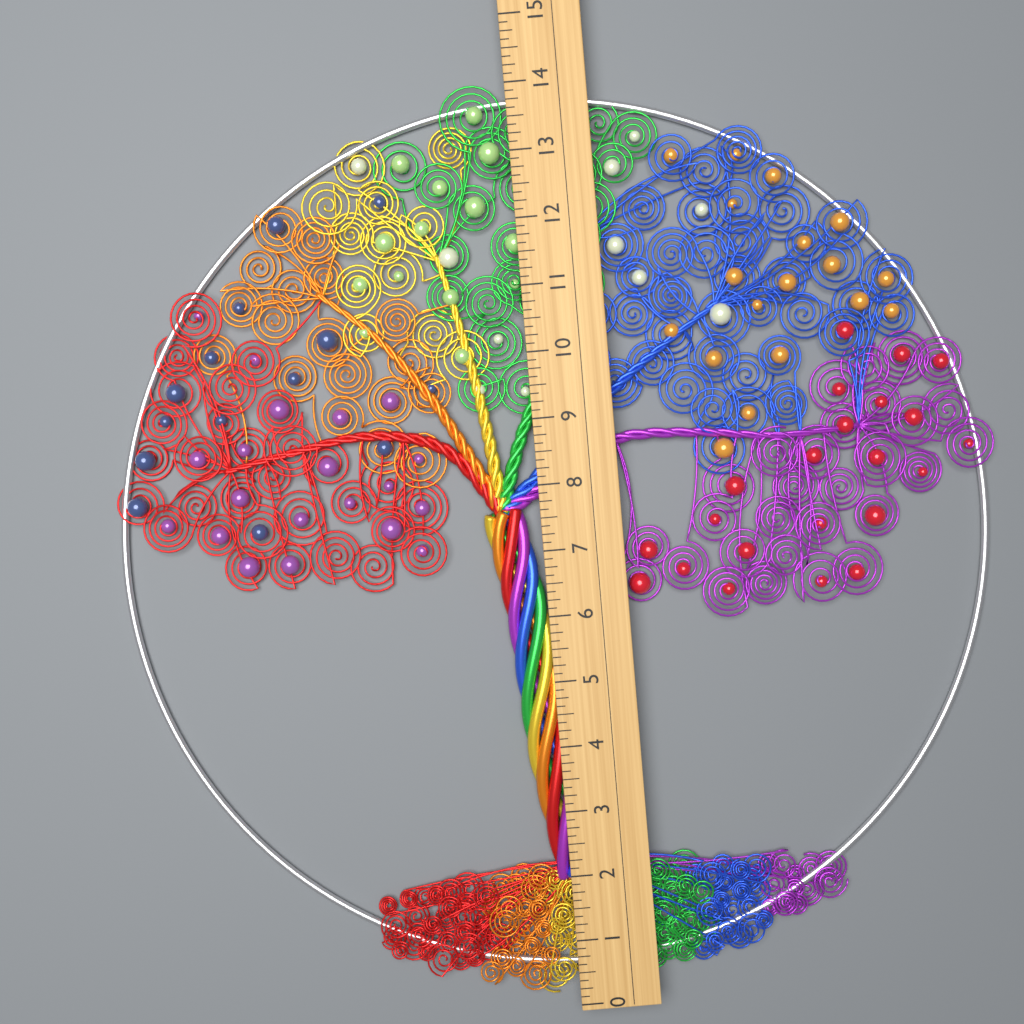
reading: 14.125 (no unit)
